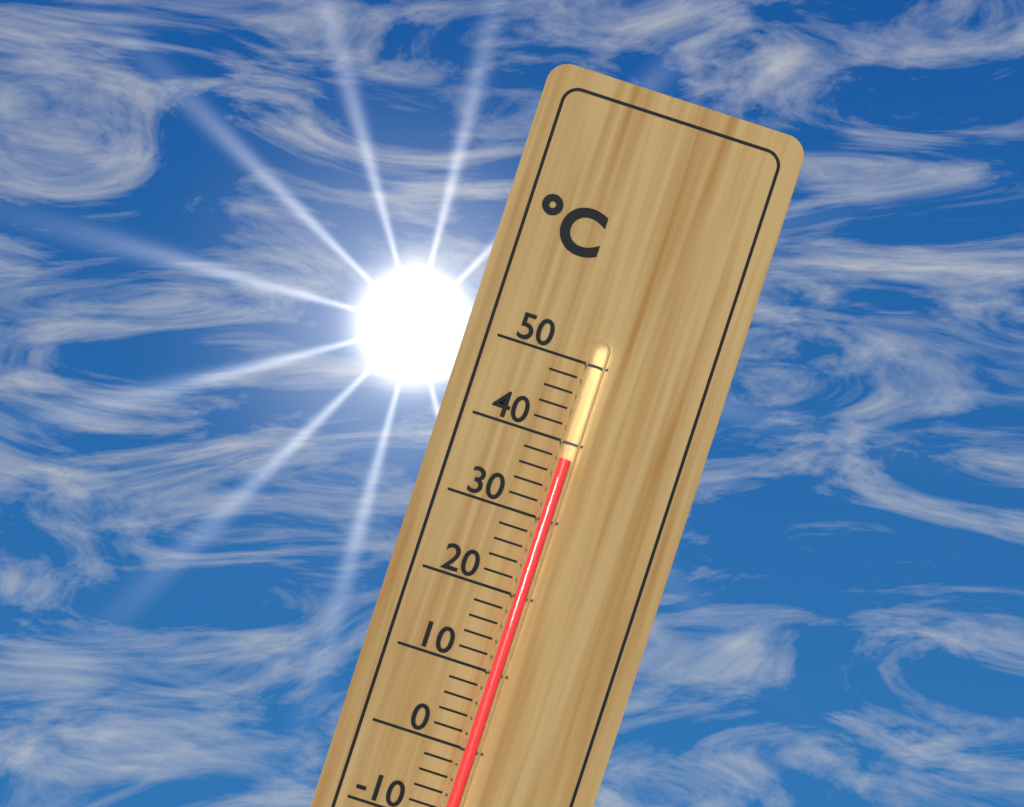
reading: 38 °C
